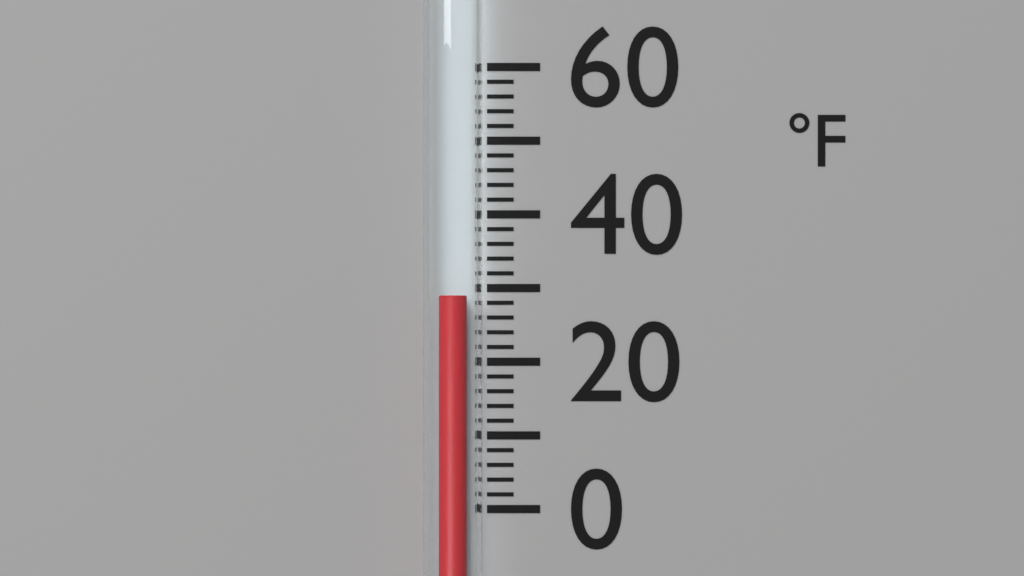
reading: 29 °F
